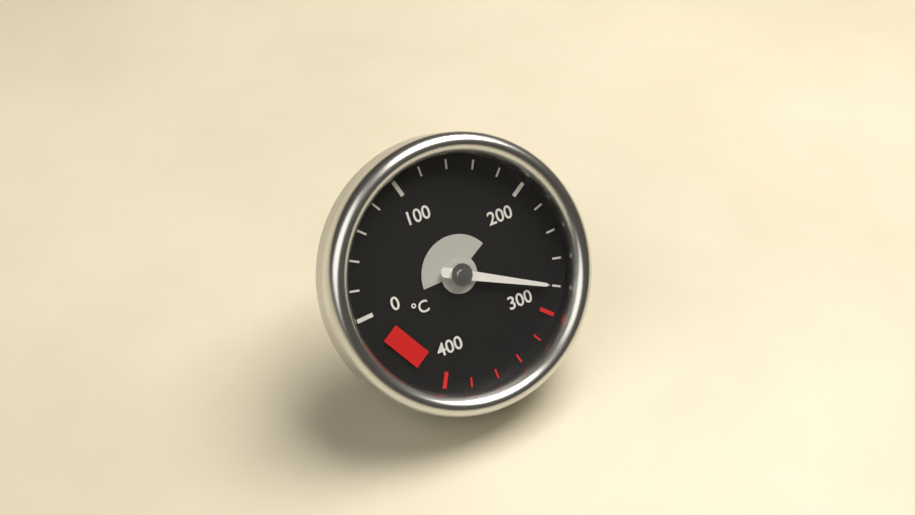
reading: 280 °C
